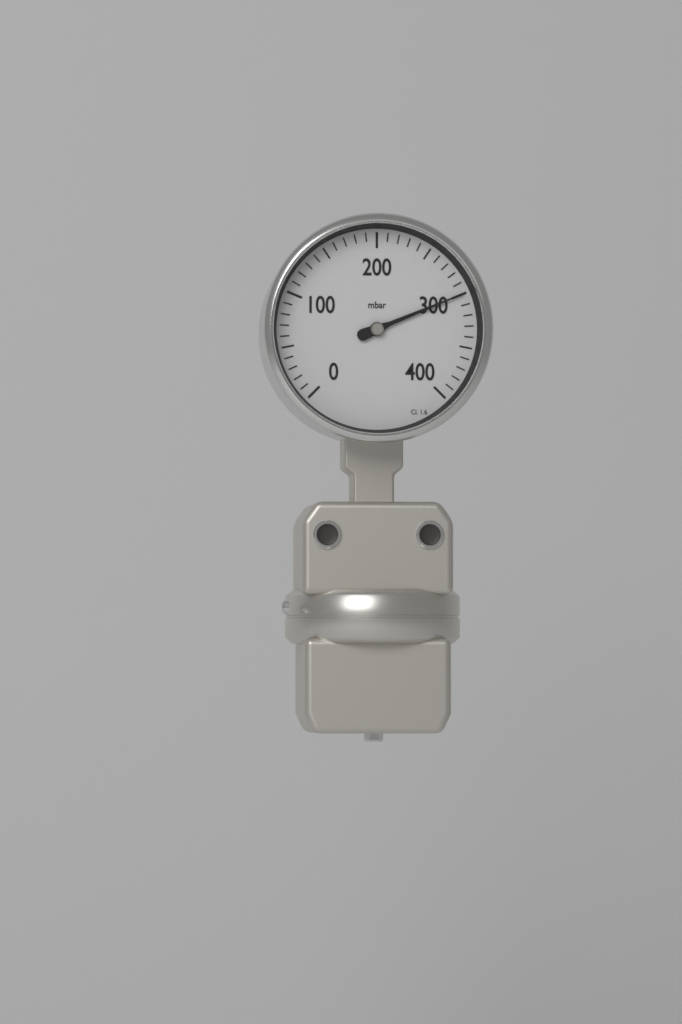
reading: 300 mbar
